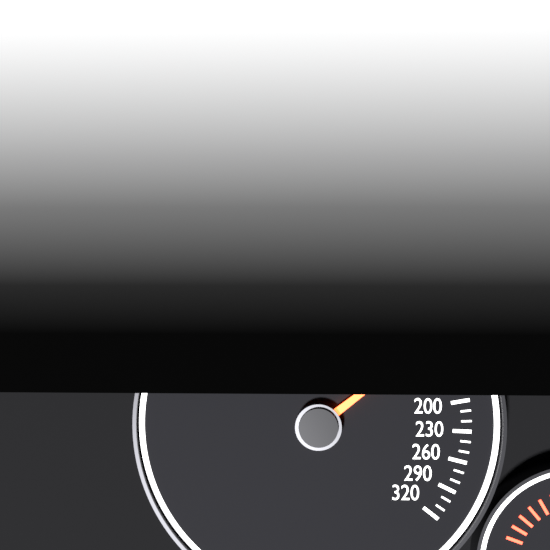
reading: 130 km/h
